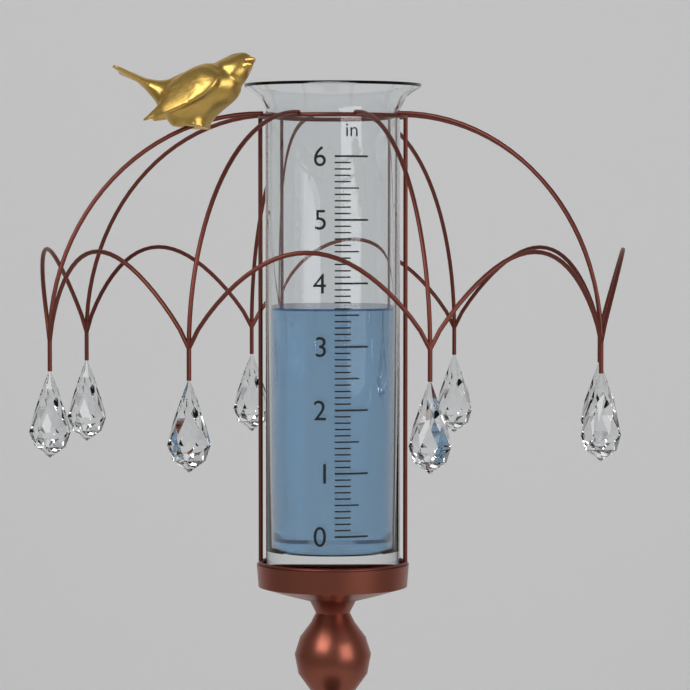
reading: 3.6 in
